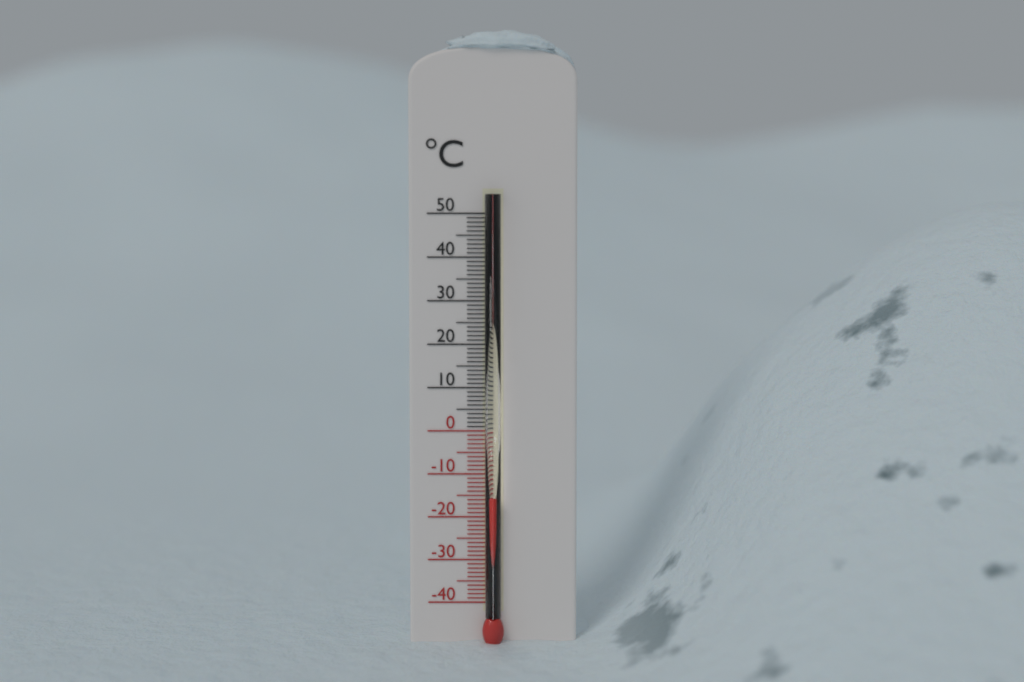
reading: -15 °C
